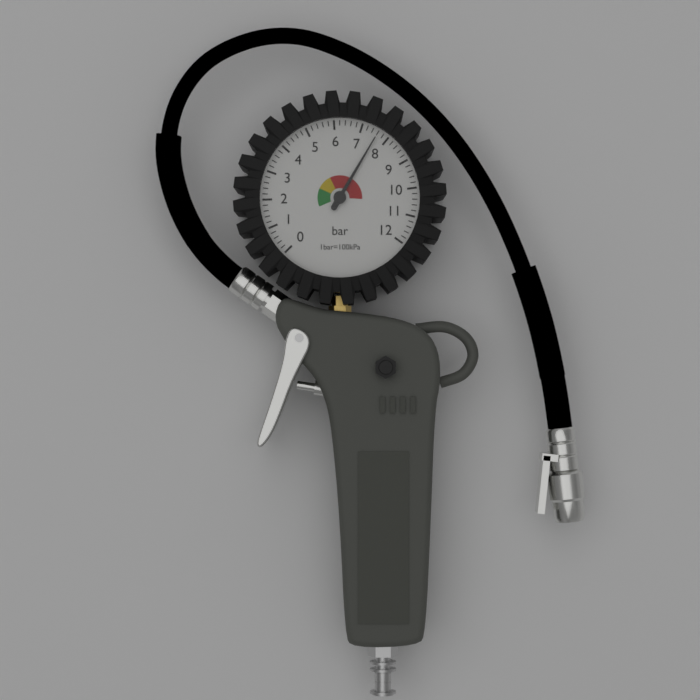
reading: 7.6 bar
